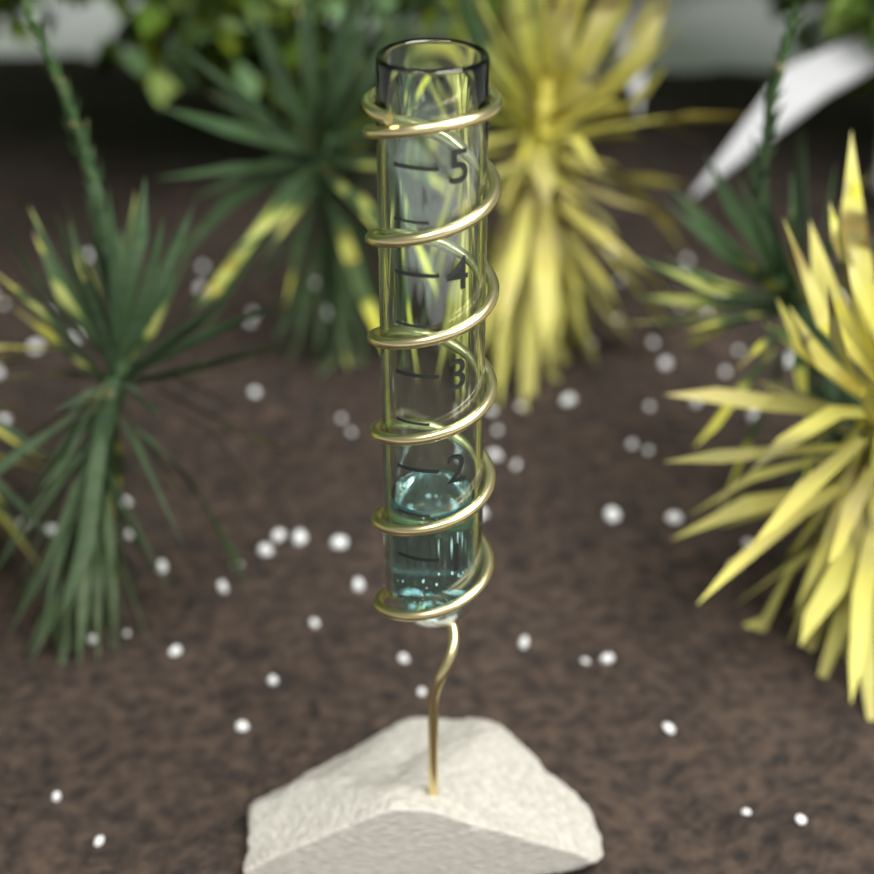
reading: 1.5 (no unit)
